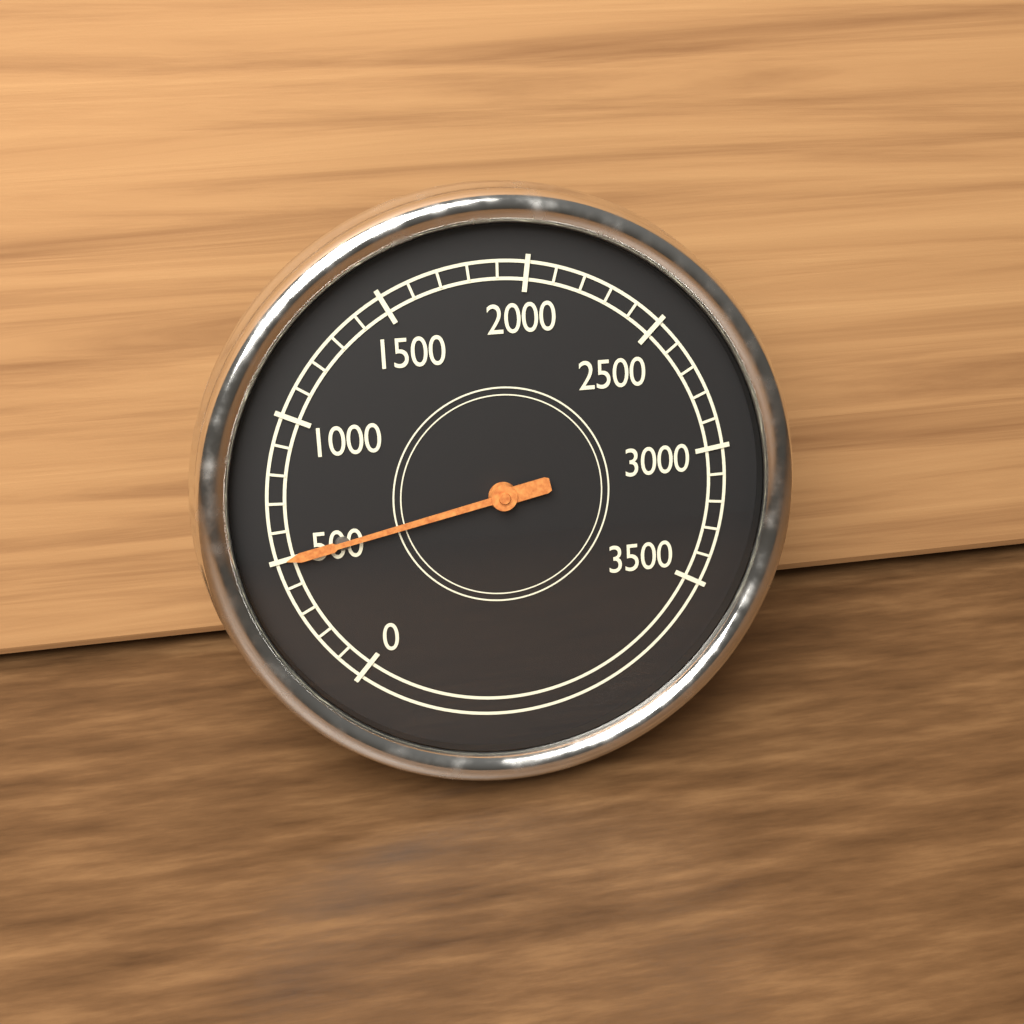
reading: 500 (no unit)
